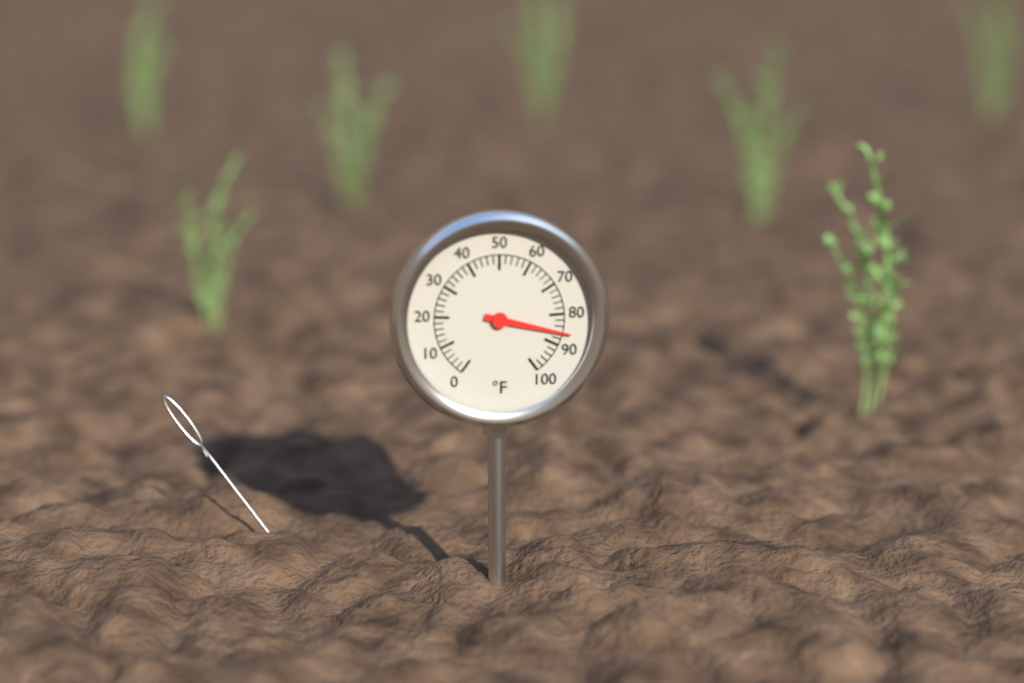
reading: 86 °F
